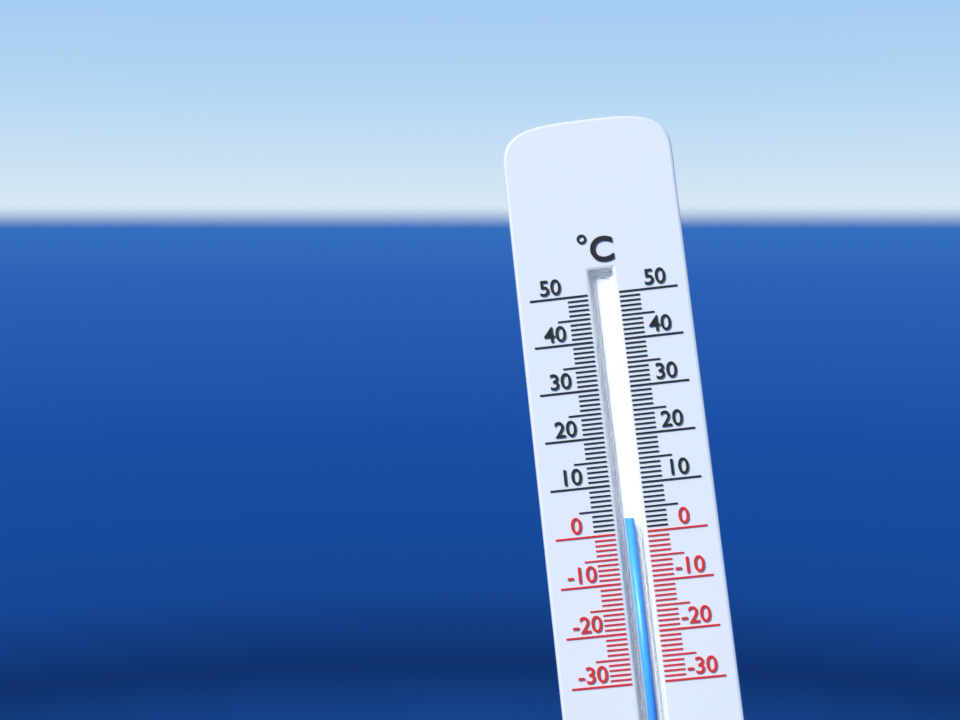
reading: 3 °C
